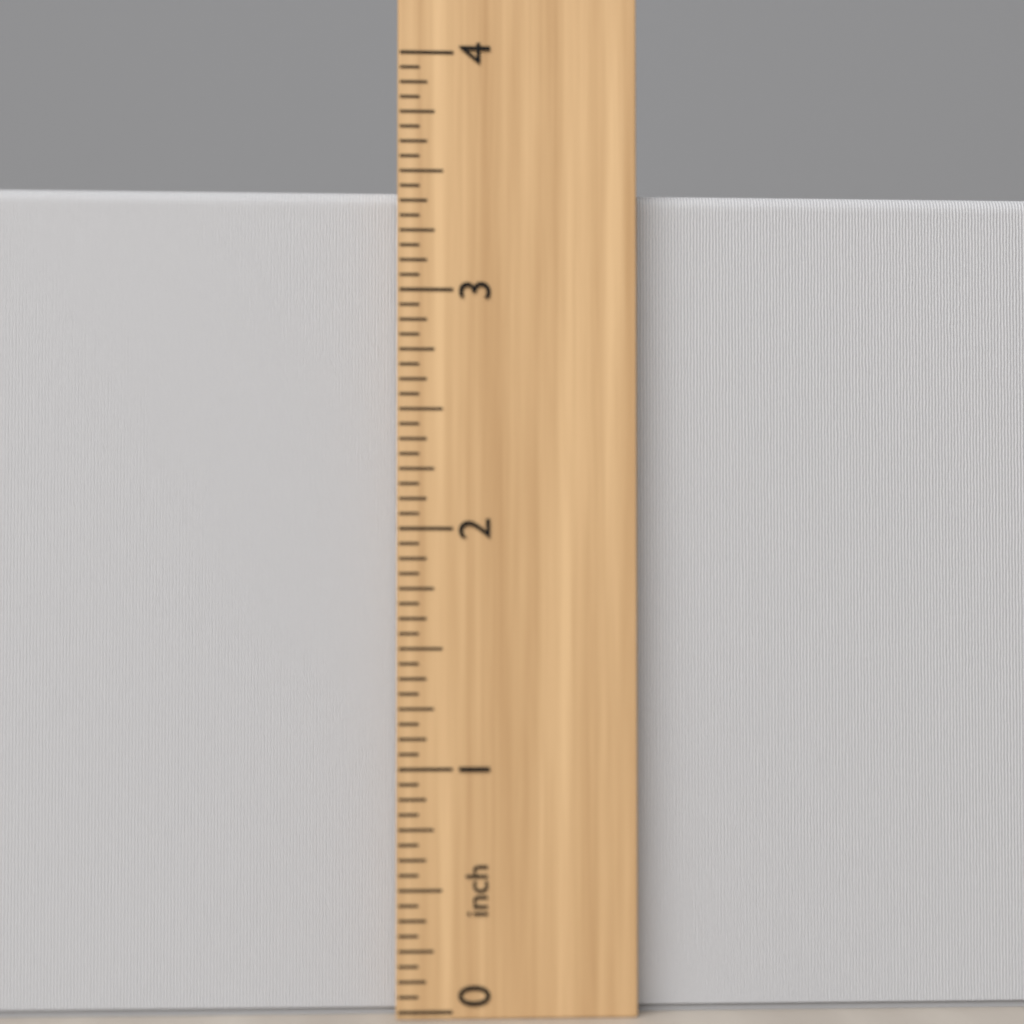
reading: 3.4375 inch
